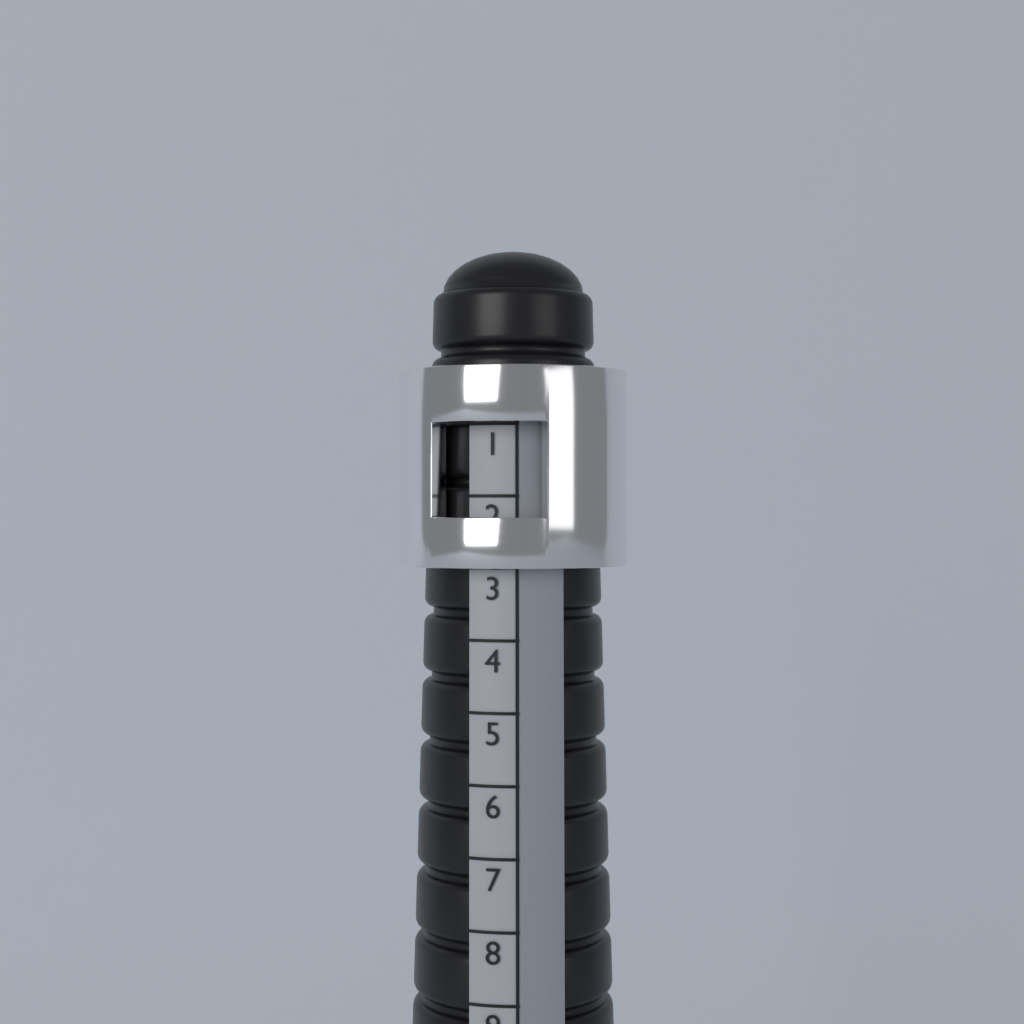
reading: 3 (no unit)
